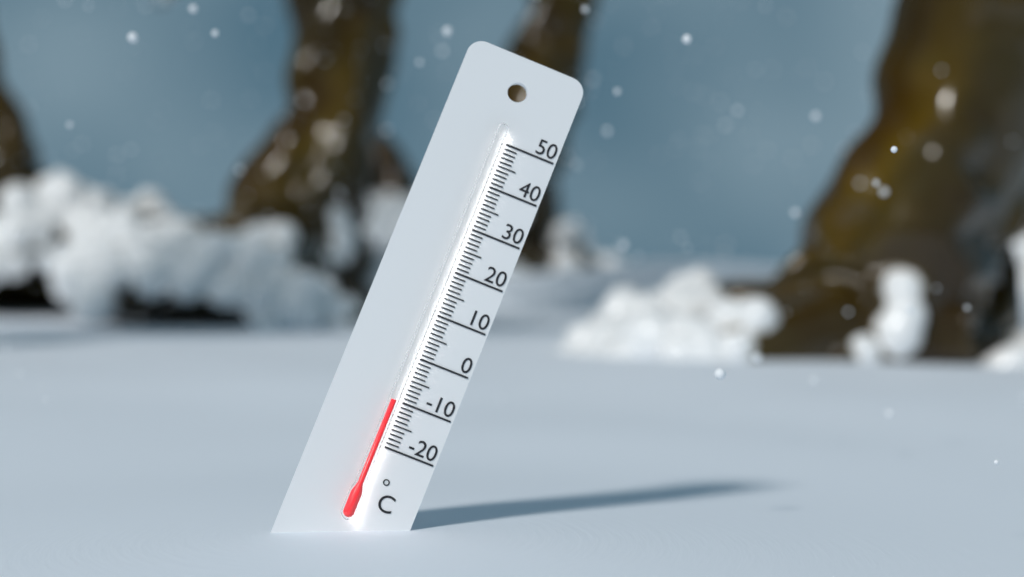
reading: -10 °C
